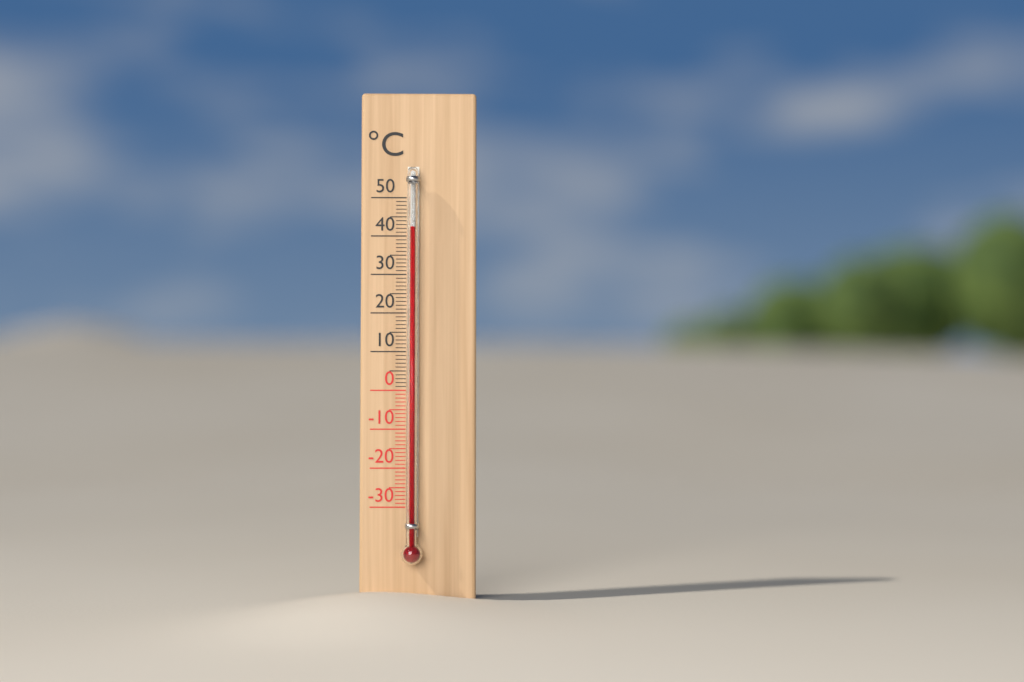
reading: 42 °C
